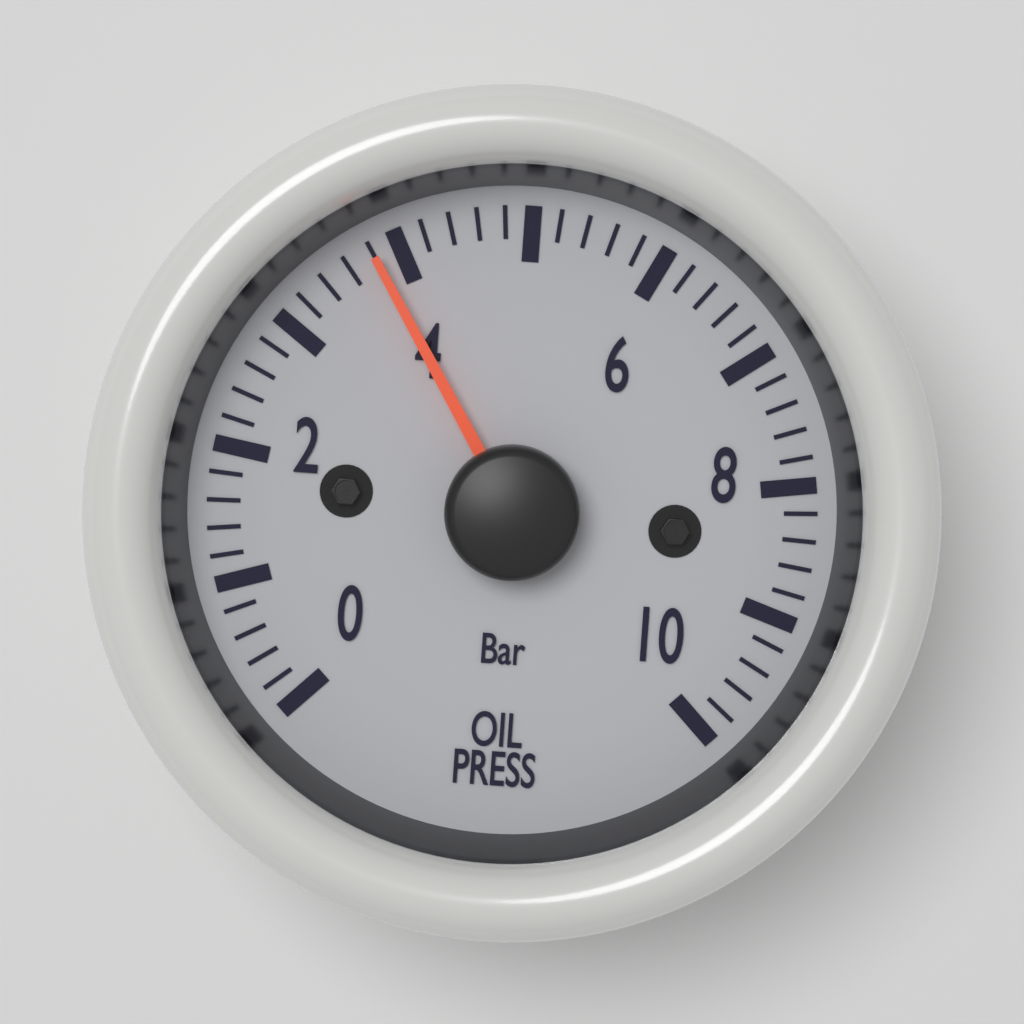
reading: 3.8 bar
